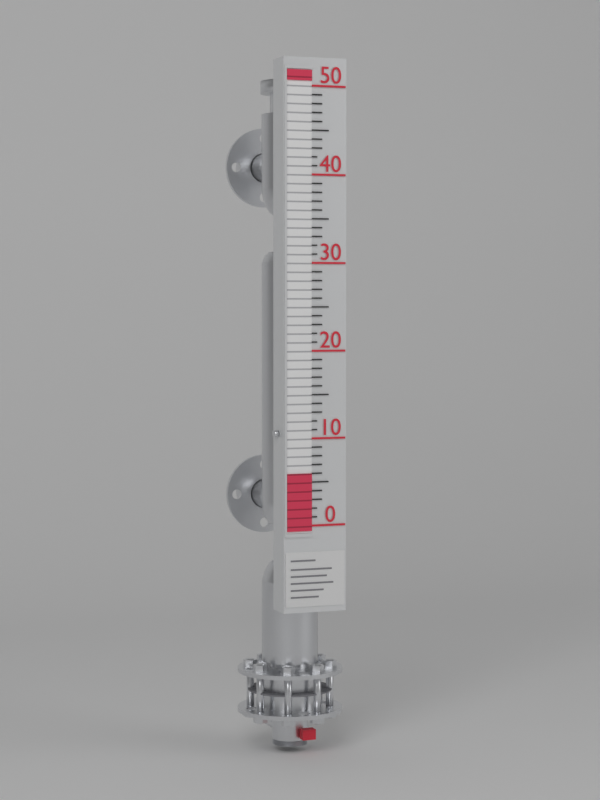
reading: 6 (no unit)
